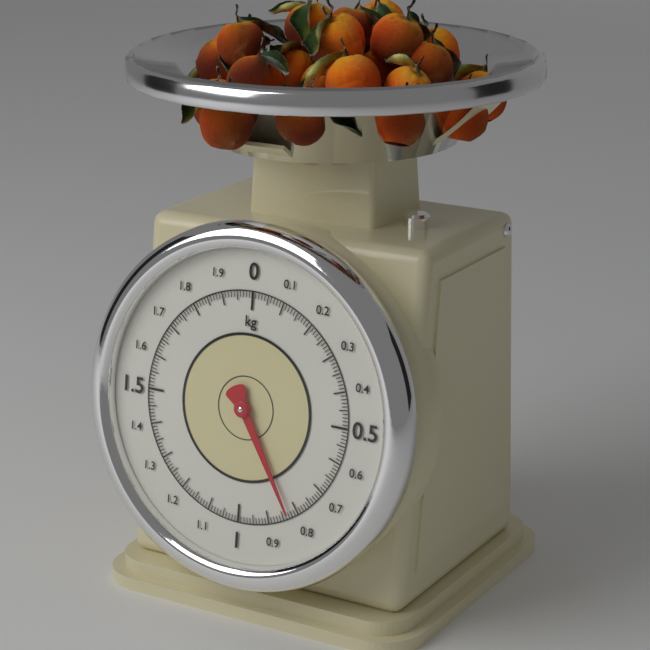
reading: 0.83 kg
